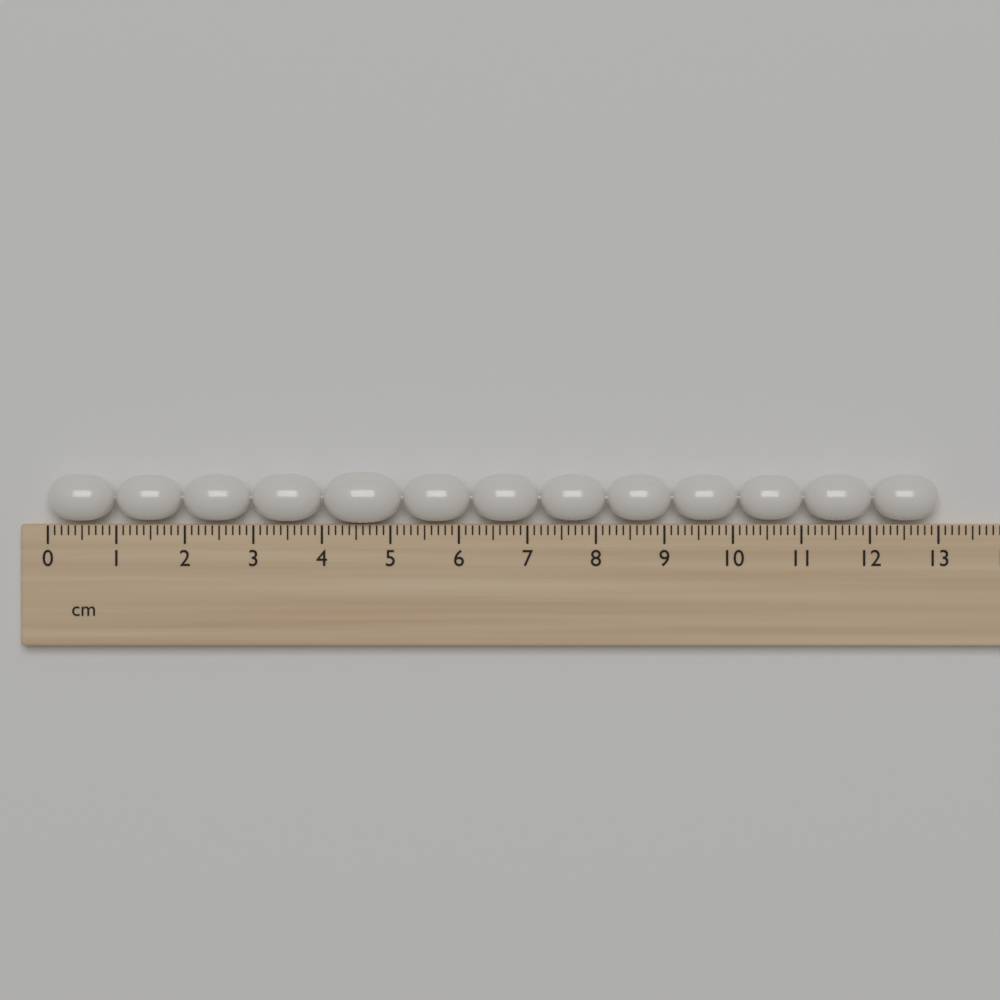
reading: 13.0 cm
